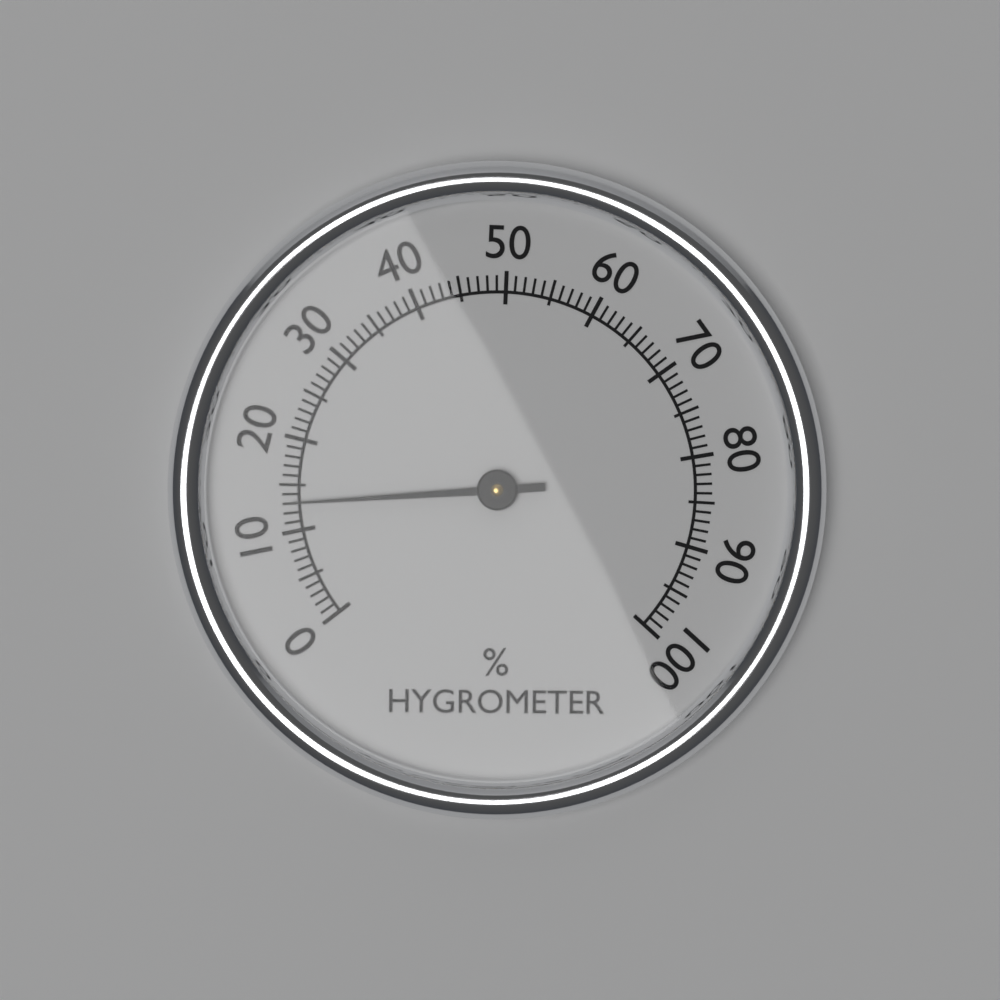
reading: 13 %
